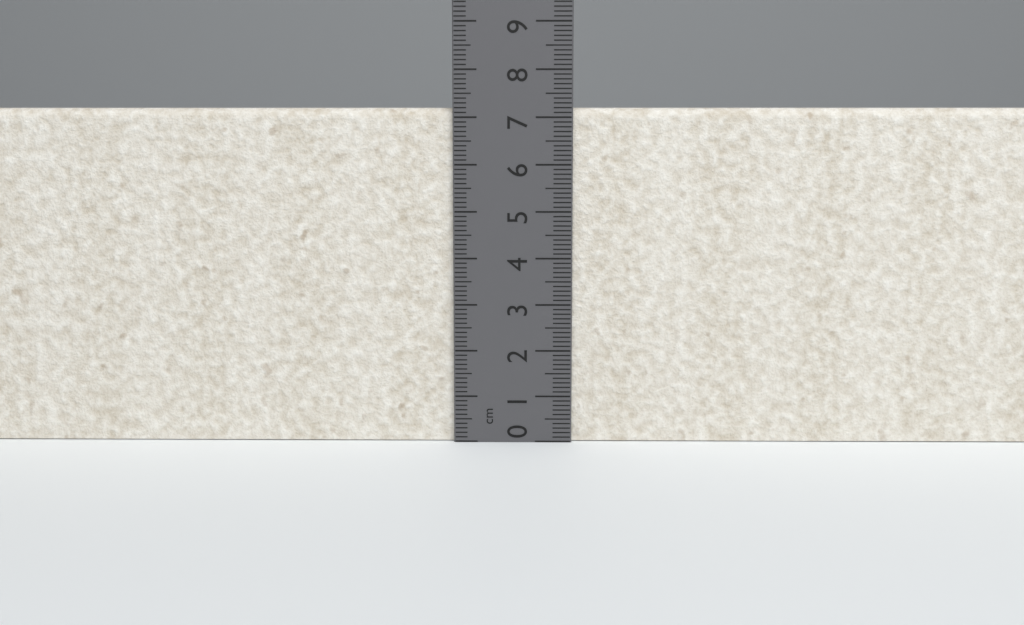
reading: 7.2 cm
